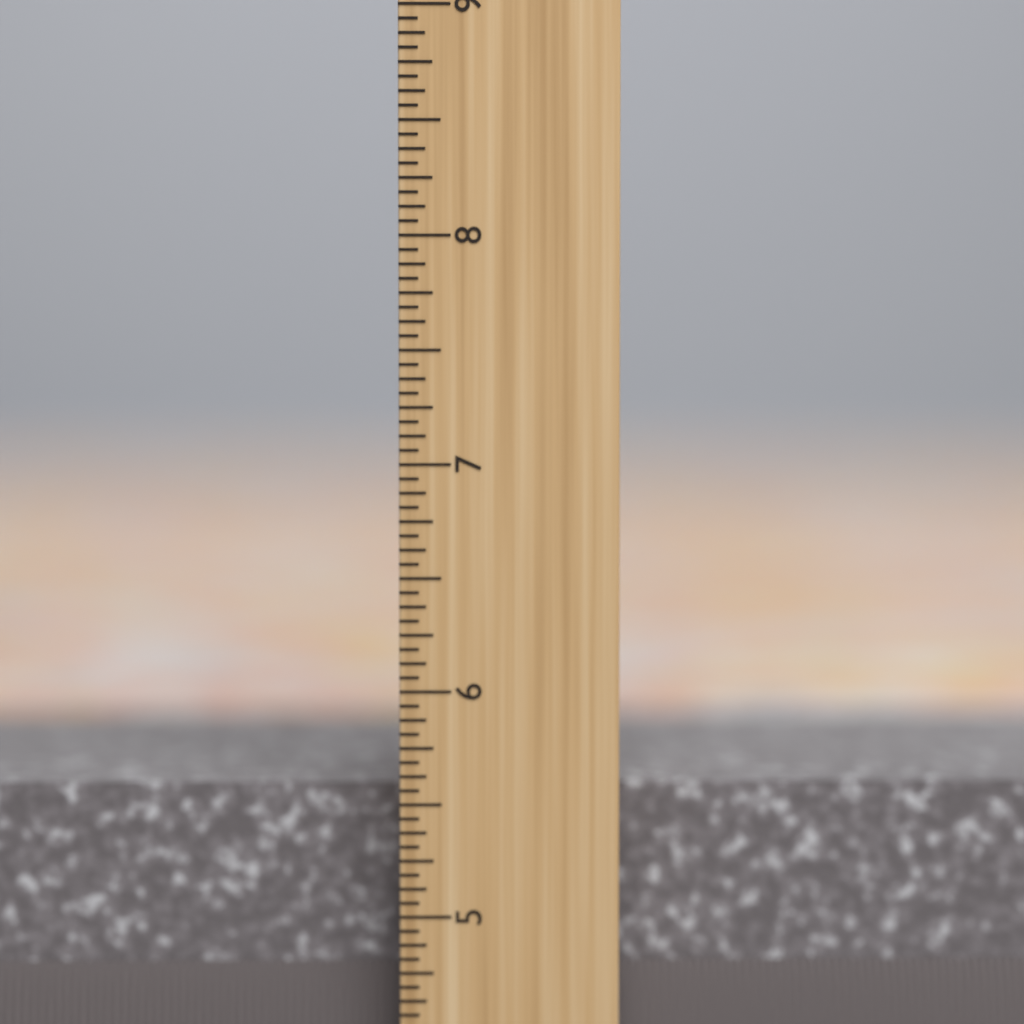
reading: 5.5625 inch
